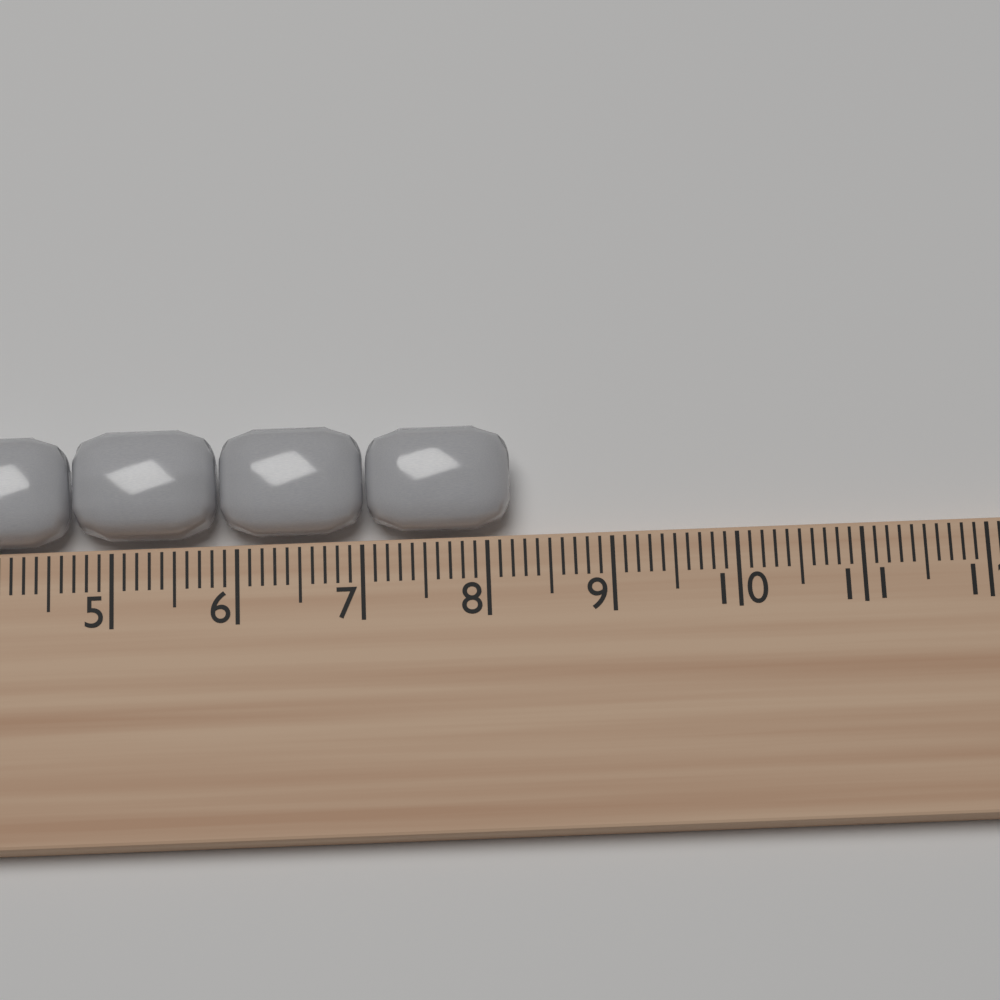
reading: 8.2 cm
